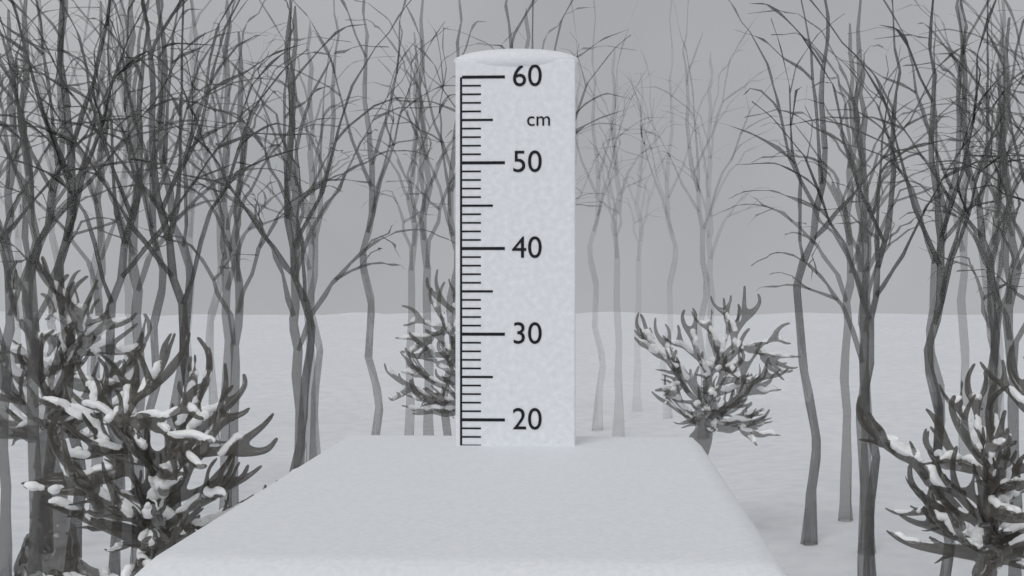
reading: 17 cm
